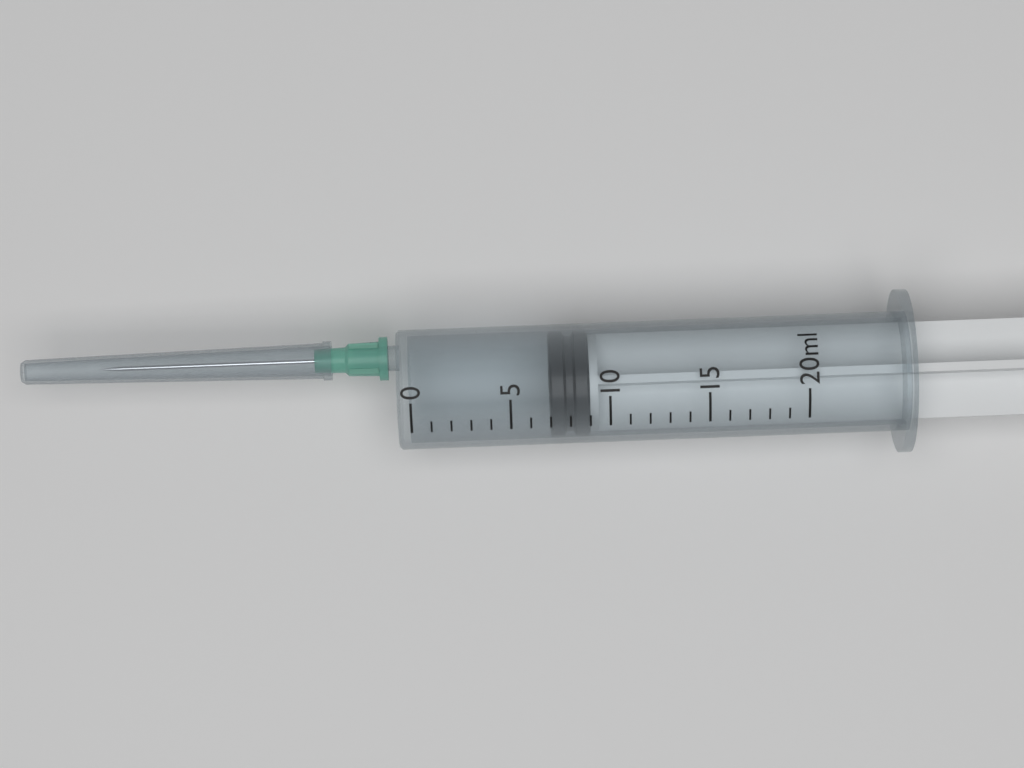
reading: 7 ml
